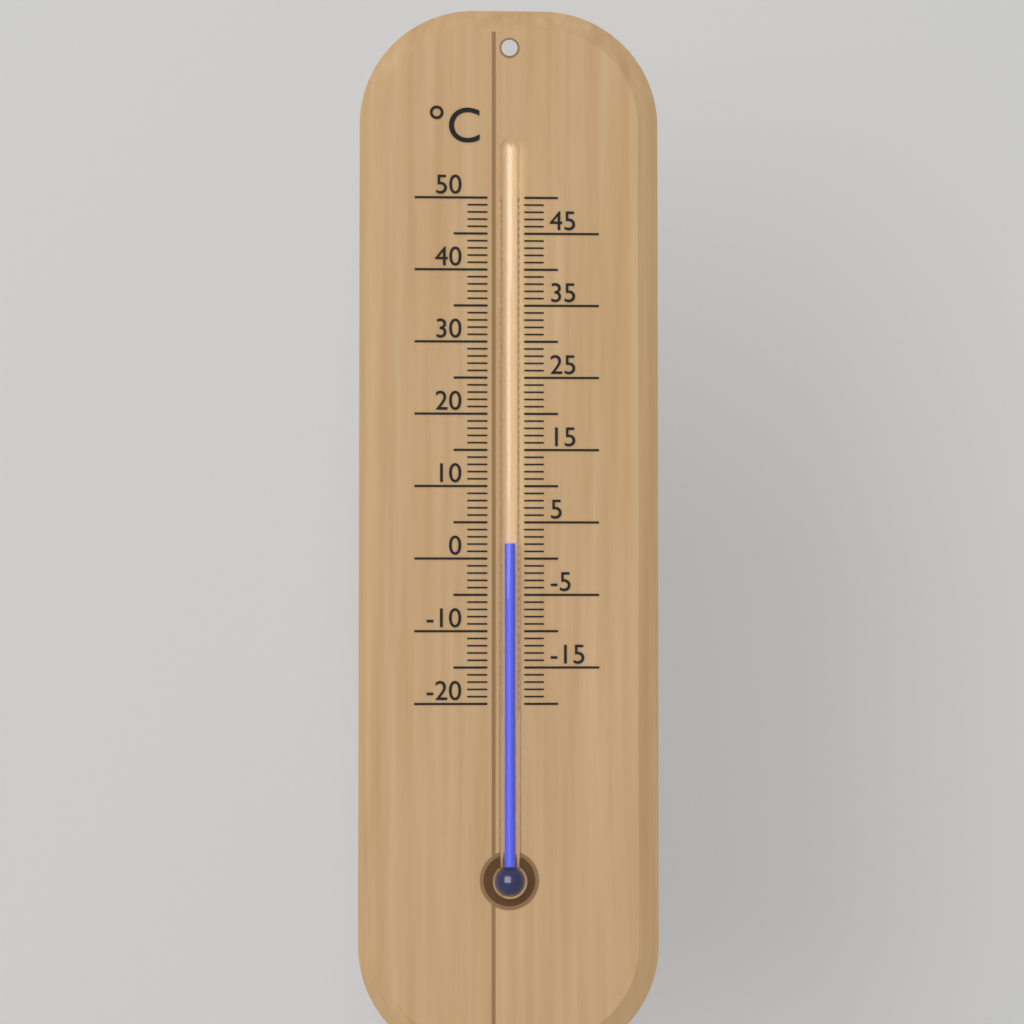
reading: 2 °C
